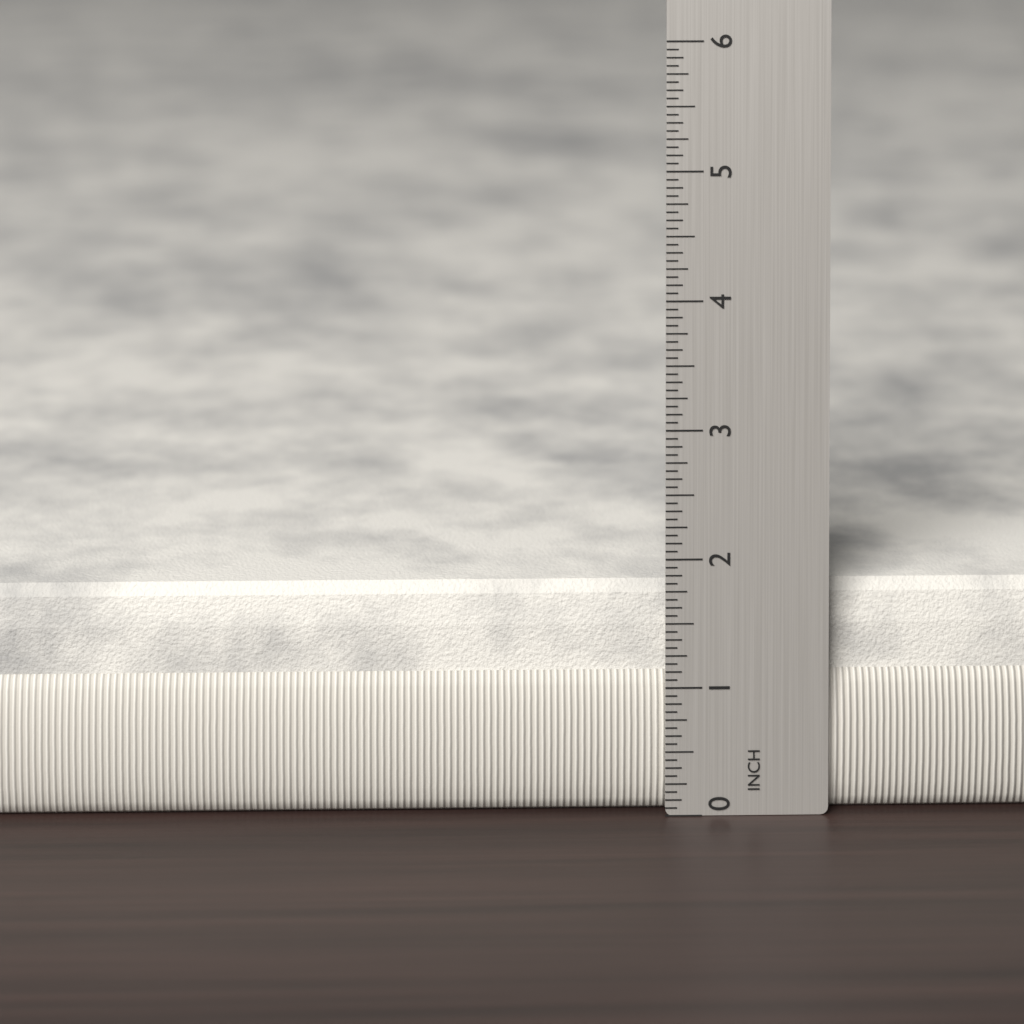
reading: 1.7500 in
